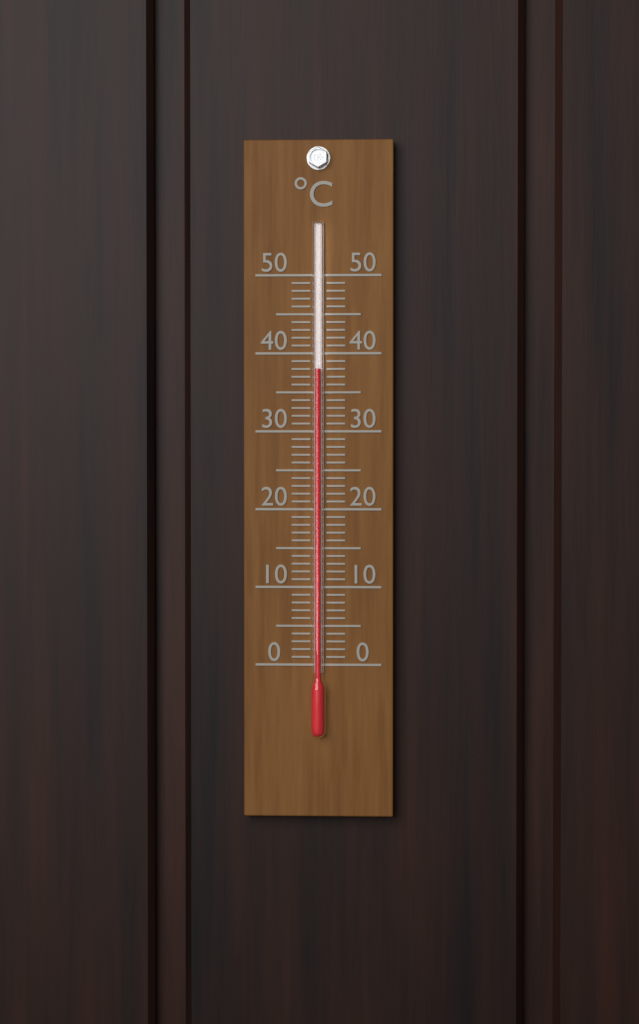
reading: 38 °C
